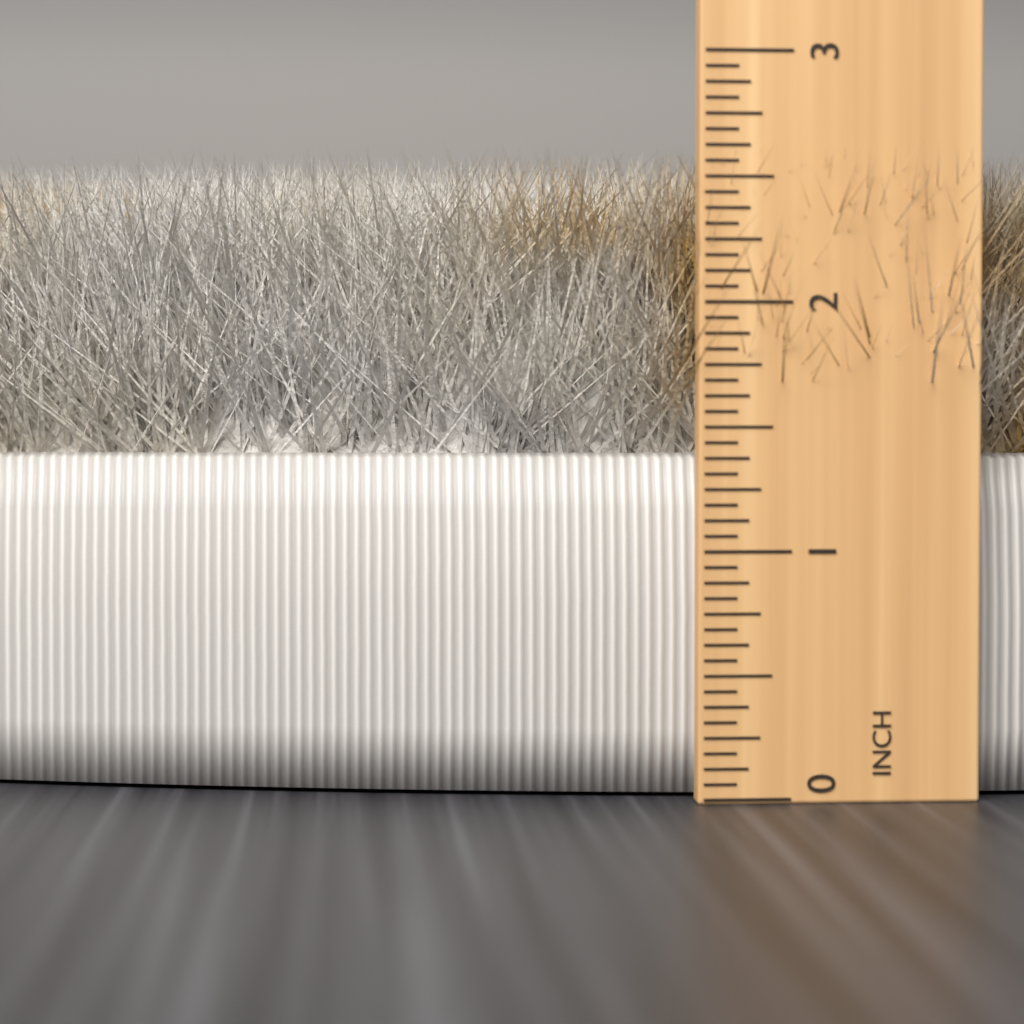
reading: 2.6250 in
